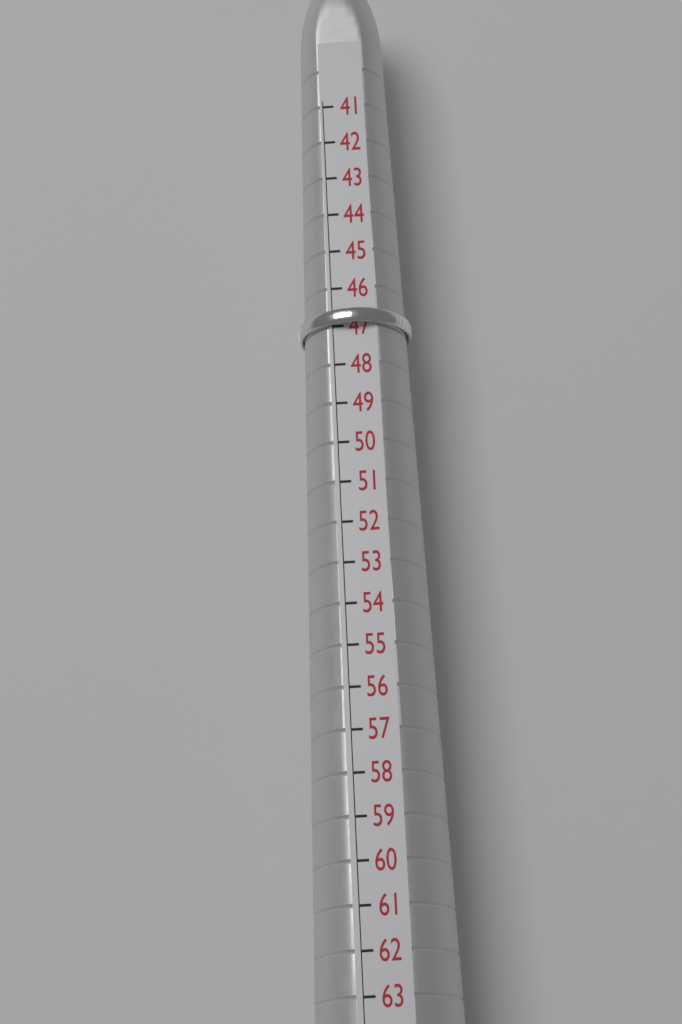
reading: 47 (no unit)
